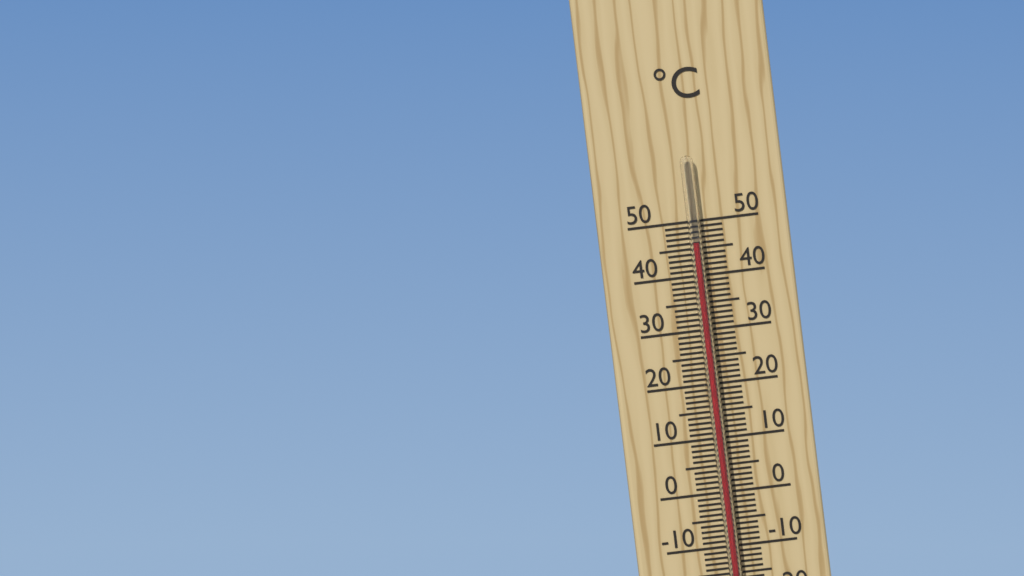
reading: 46 °C
